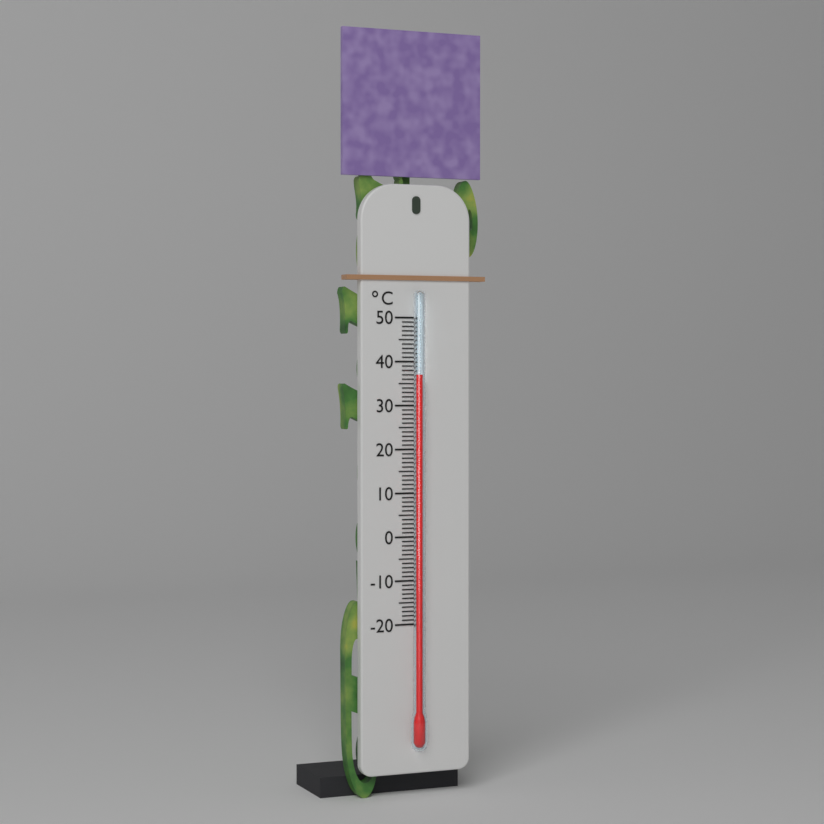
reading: 37 °C
